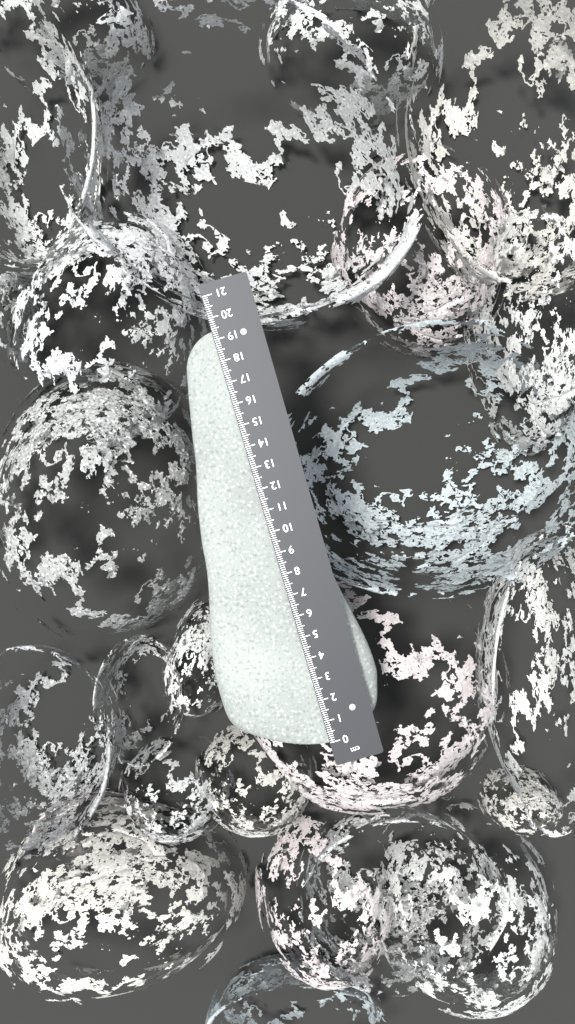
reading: 19.4 cm
